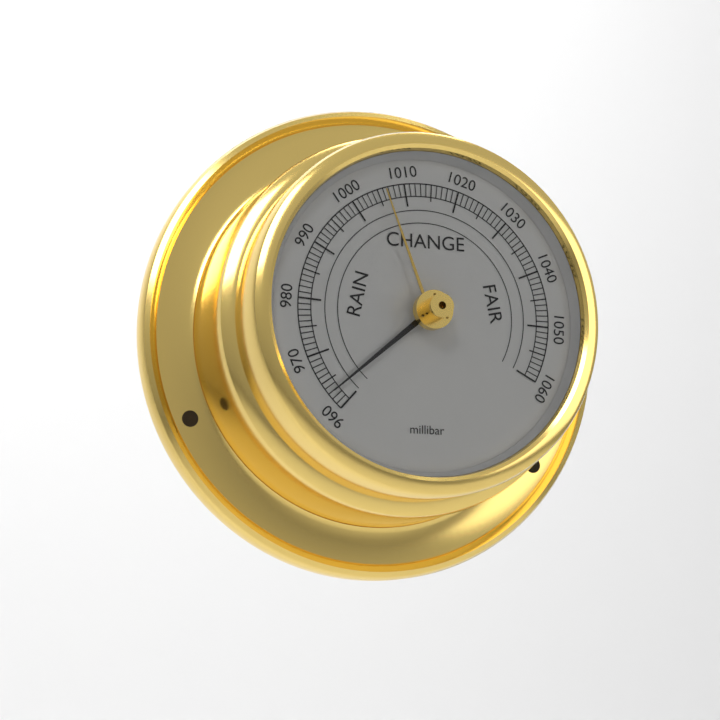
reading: 963 millibar
